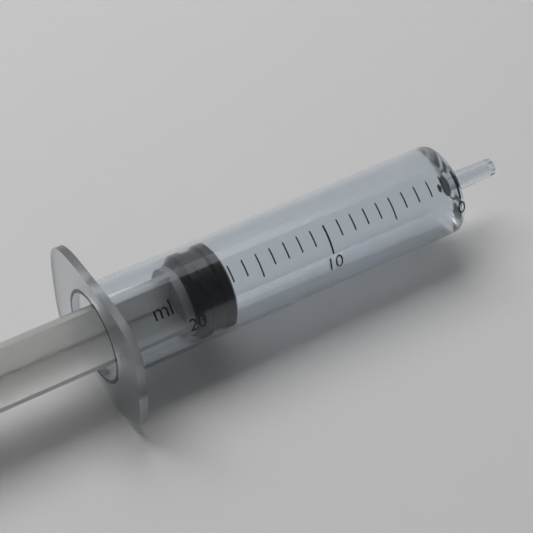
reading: 17 ml
